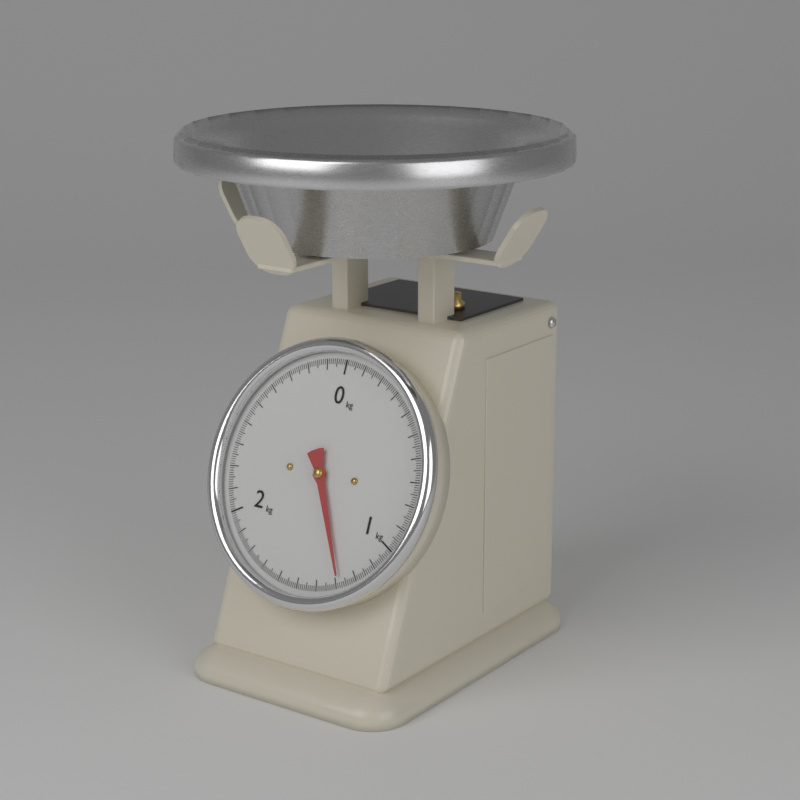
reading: 1.28 kg
